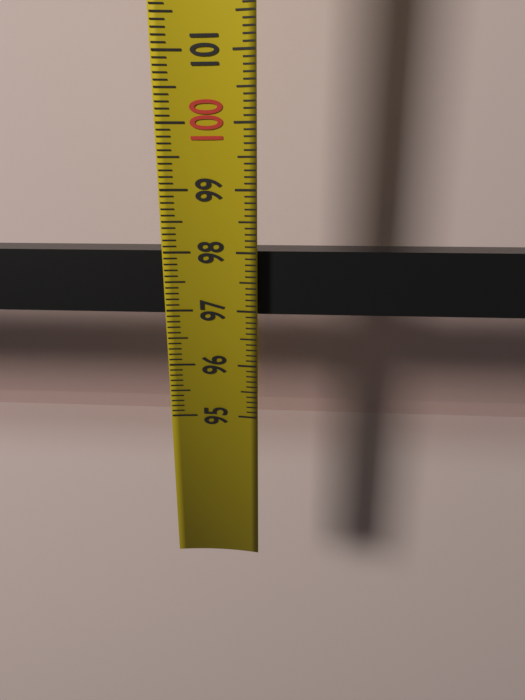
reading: 98.0 (no unit)
